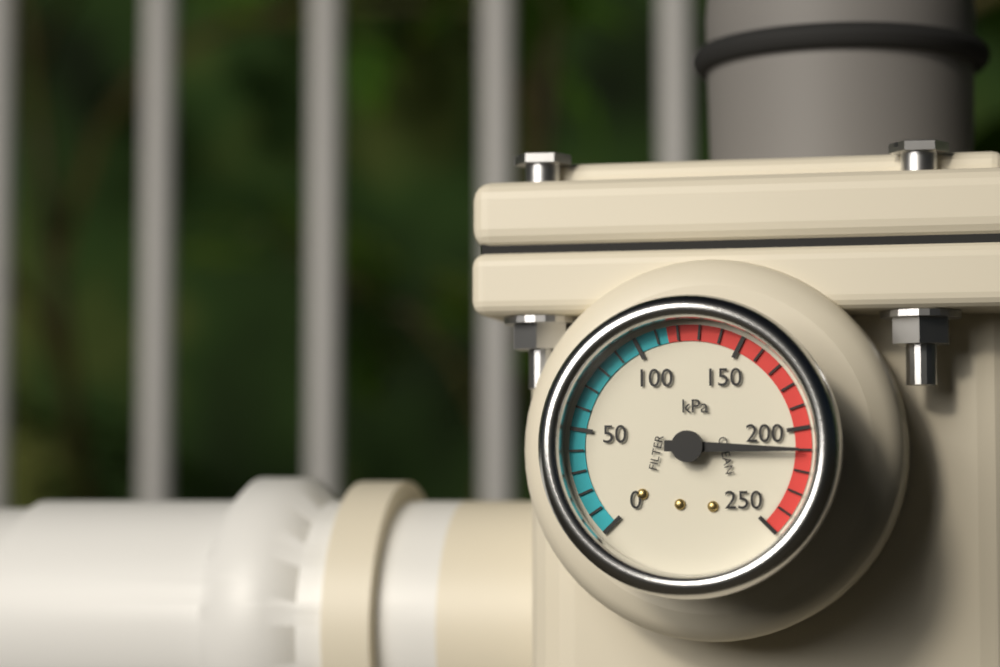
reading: 210 kPa
